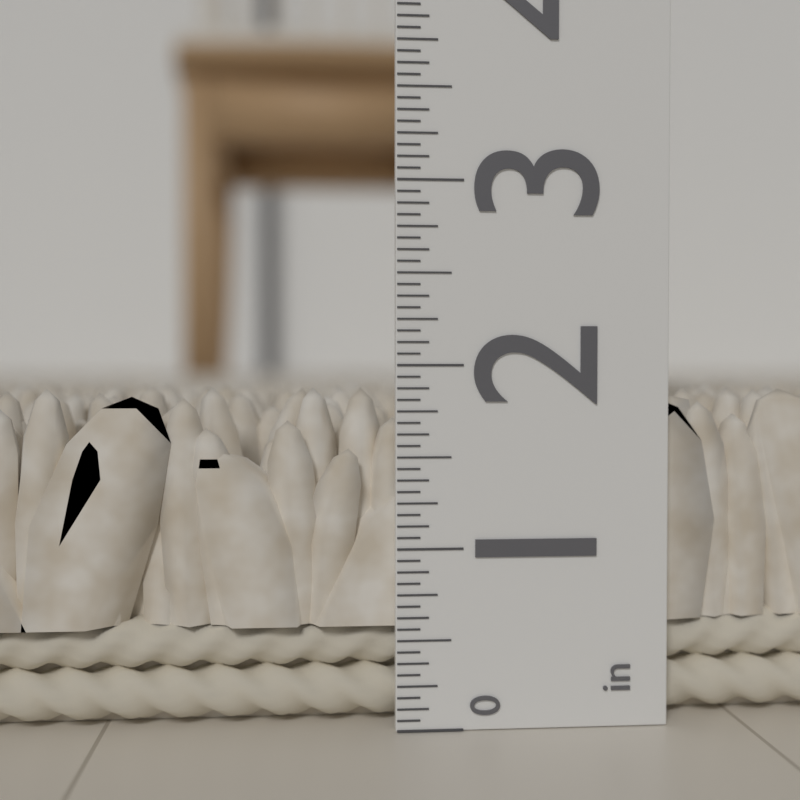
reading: 1.8750 in
